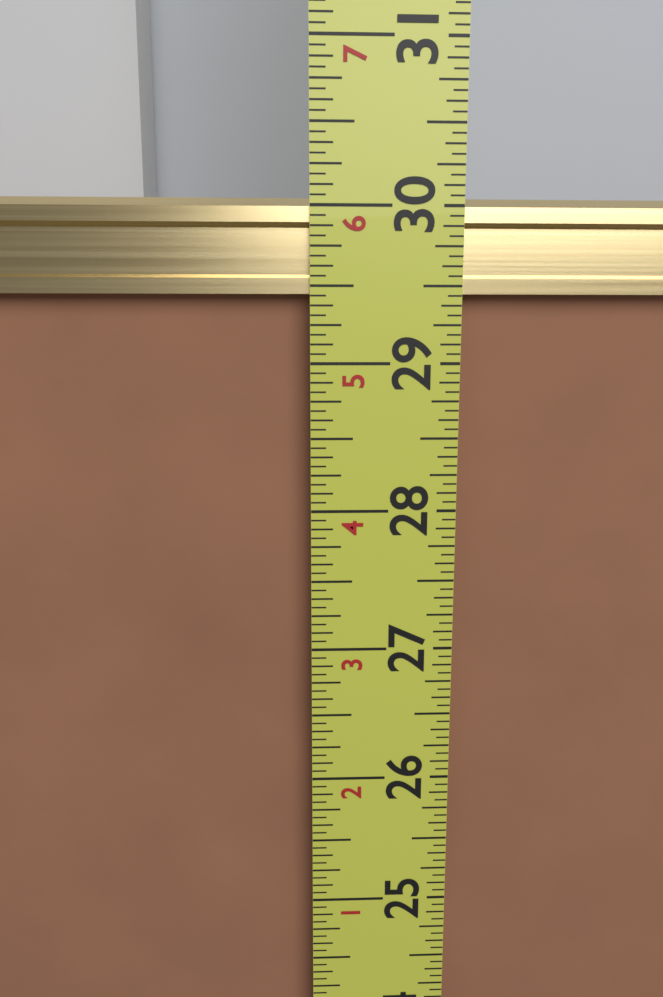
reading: 30.0625 in
